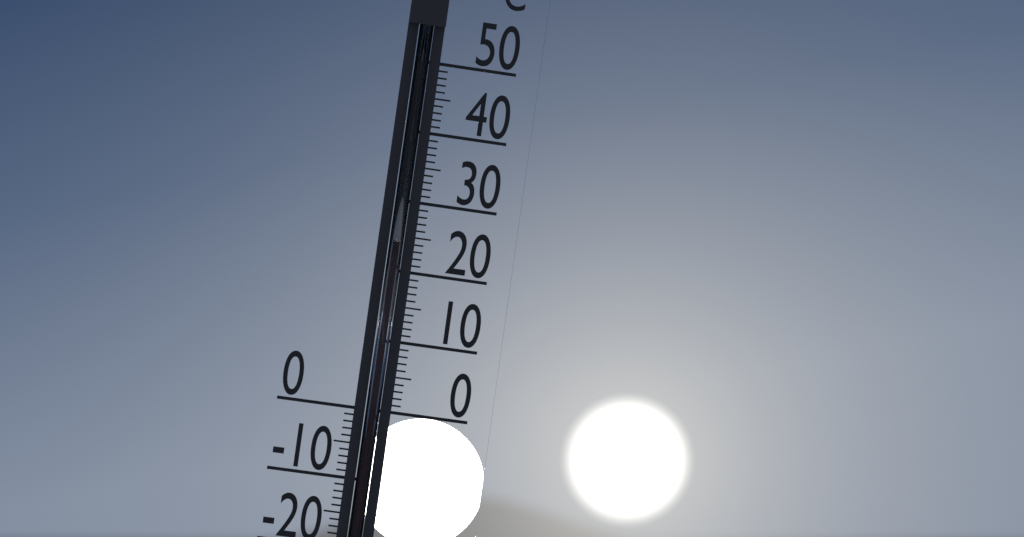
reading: 24 °C
